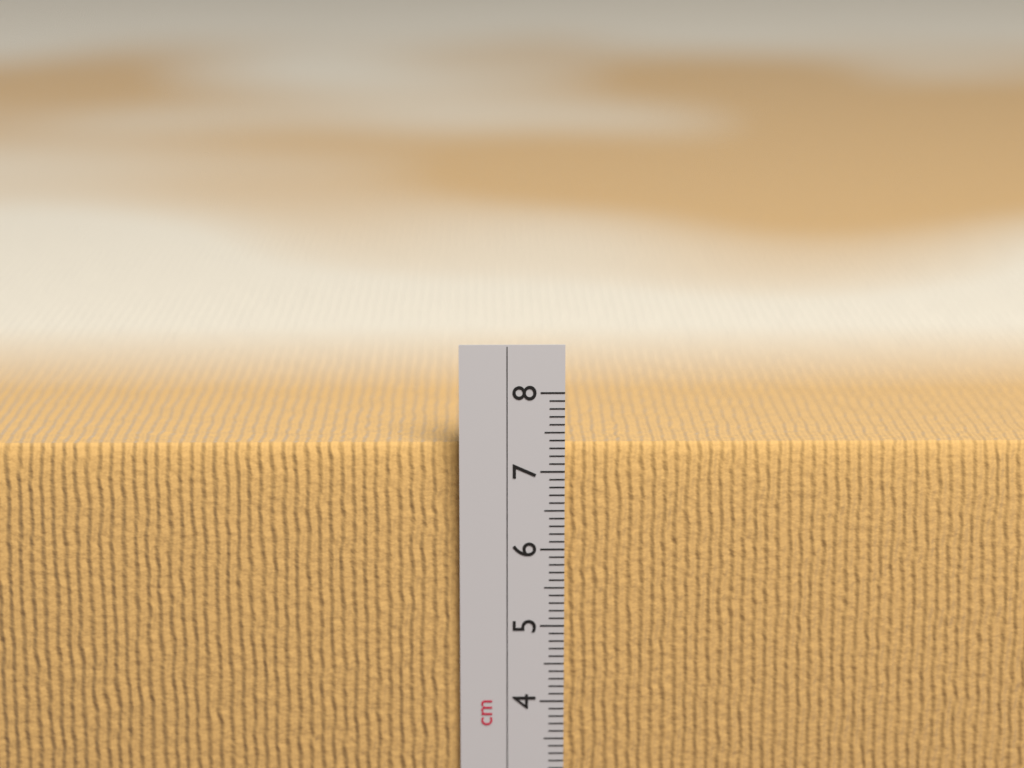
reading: 7.3 cm
